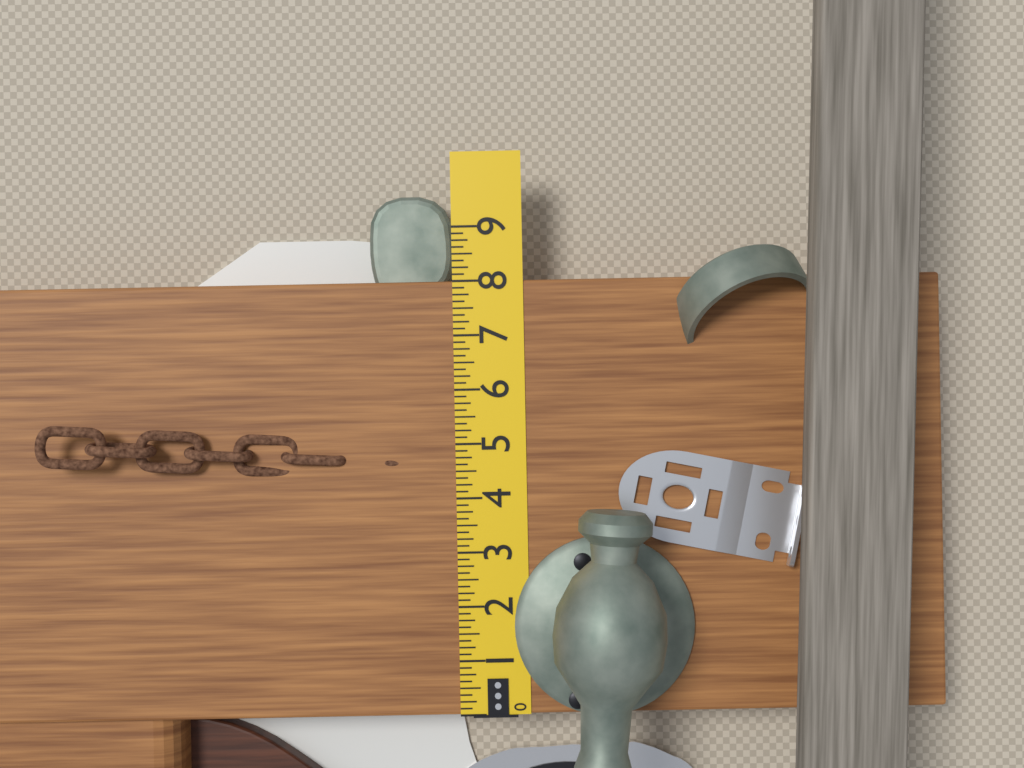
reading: 8.000 in
